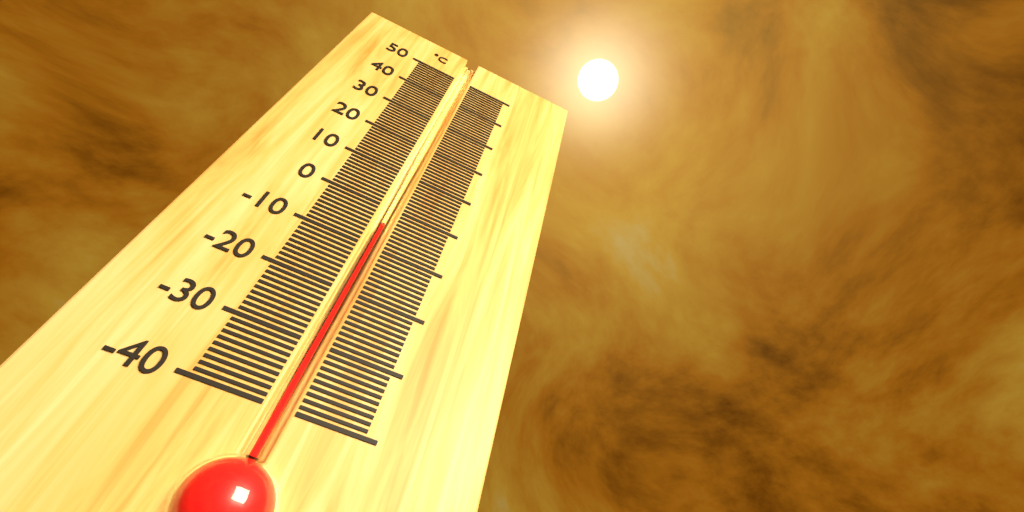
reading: -4 °C
